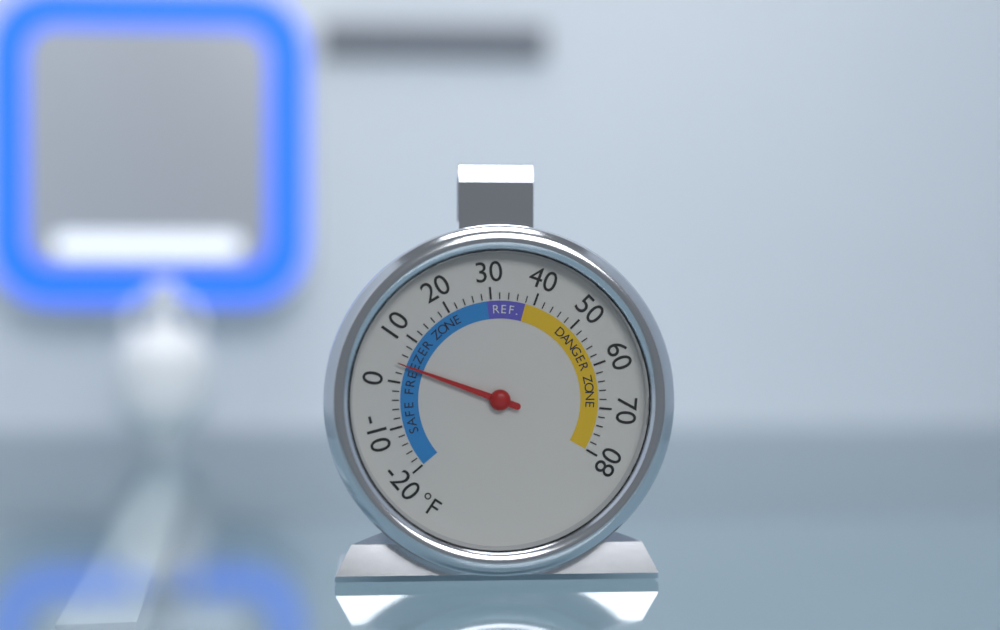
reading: 4 °F
